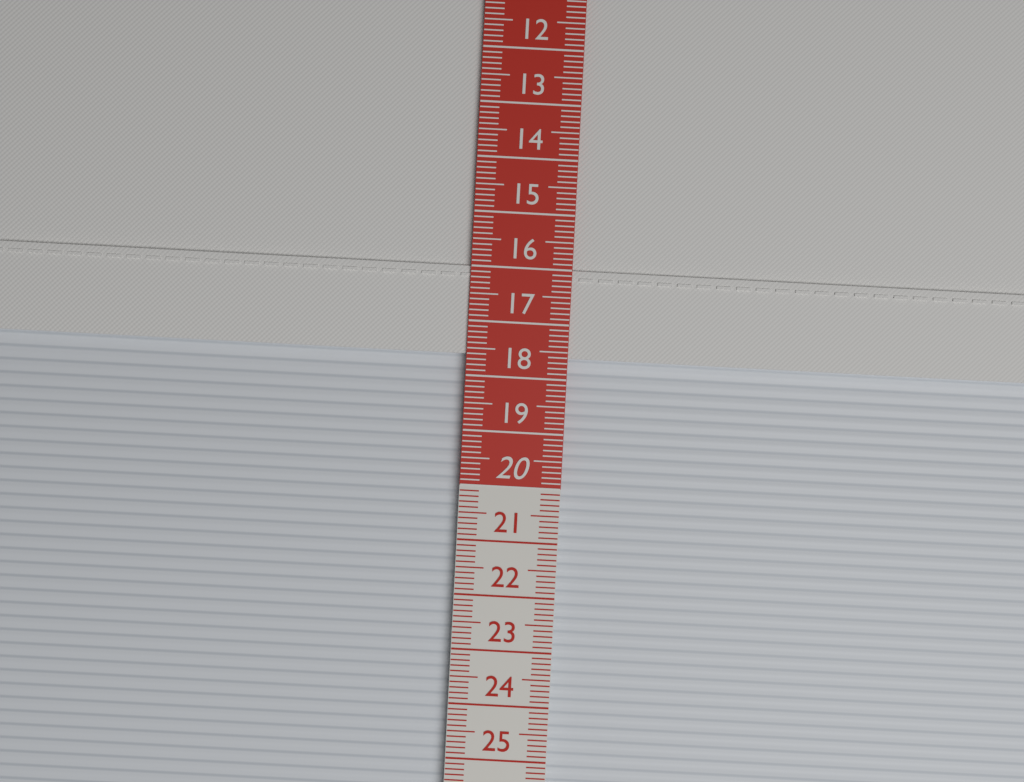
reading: 17.6 cm
